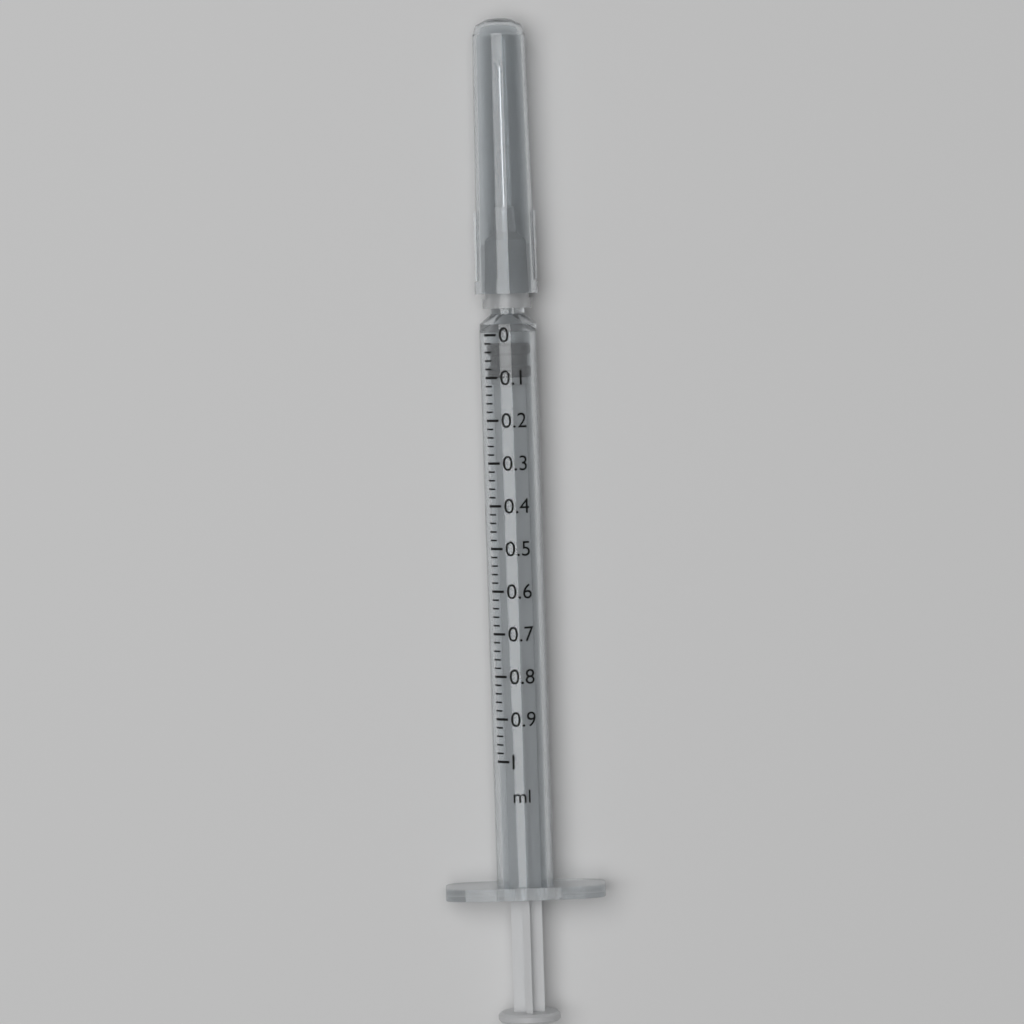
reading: 0.02 ml
